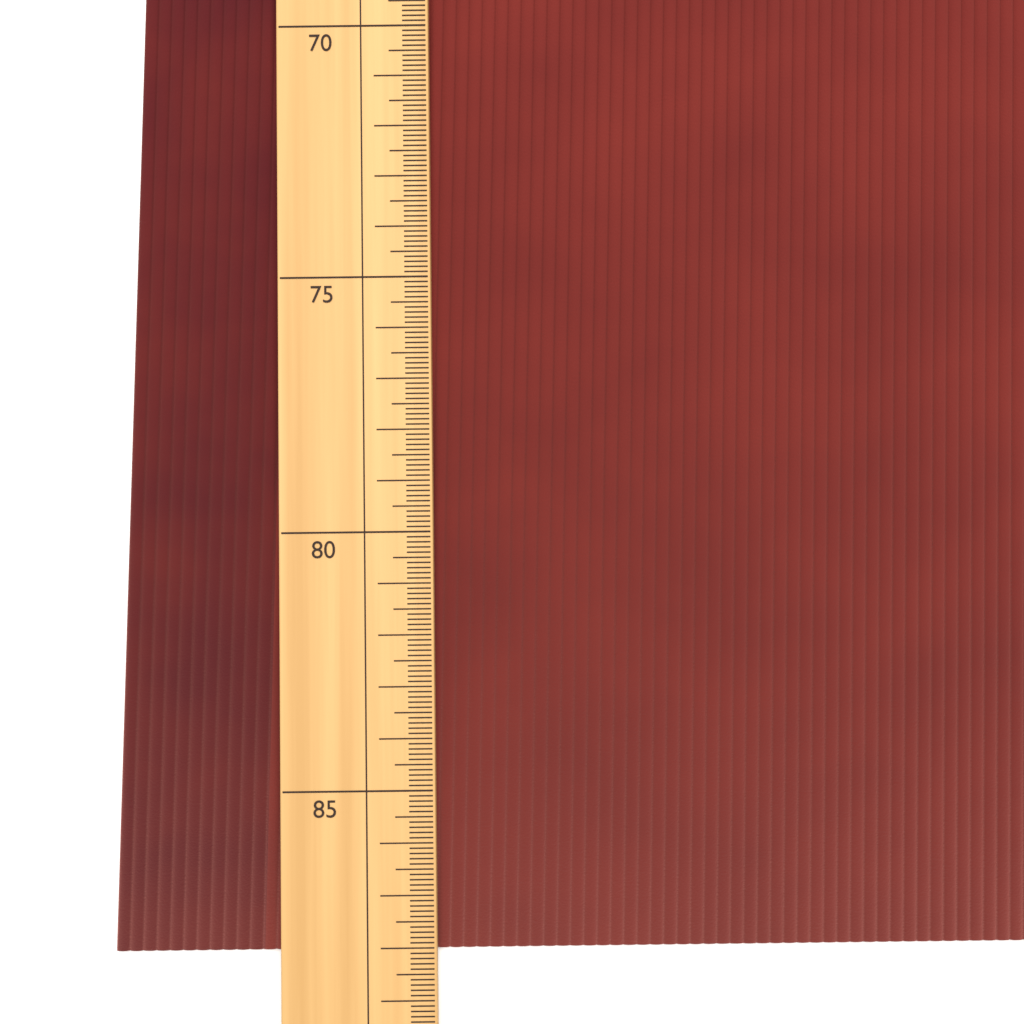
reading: 88.1 (no unit)
